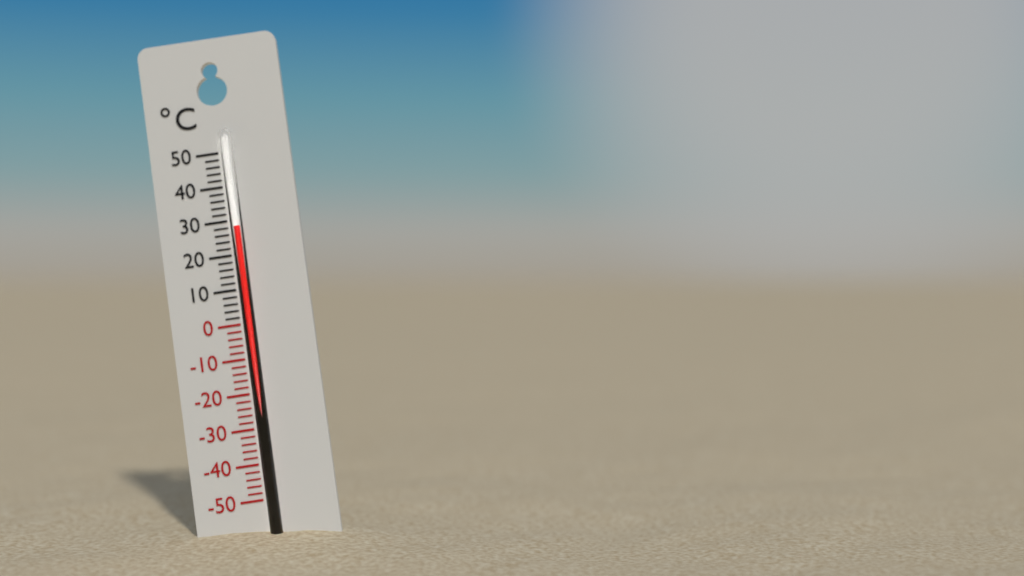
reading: 28 °C
